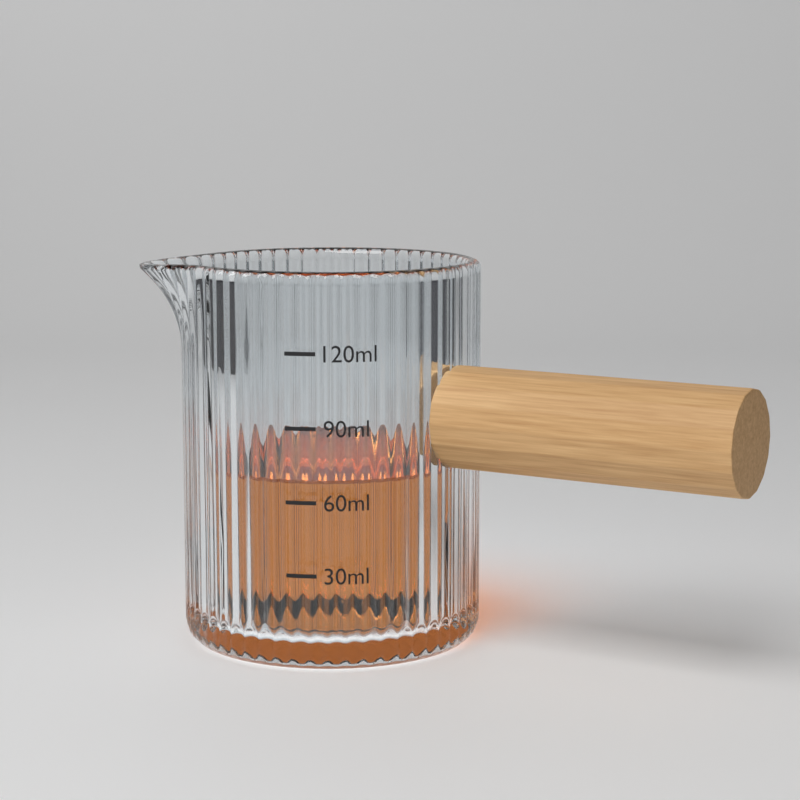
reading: 68 ml
